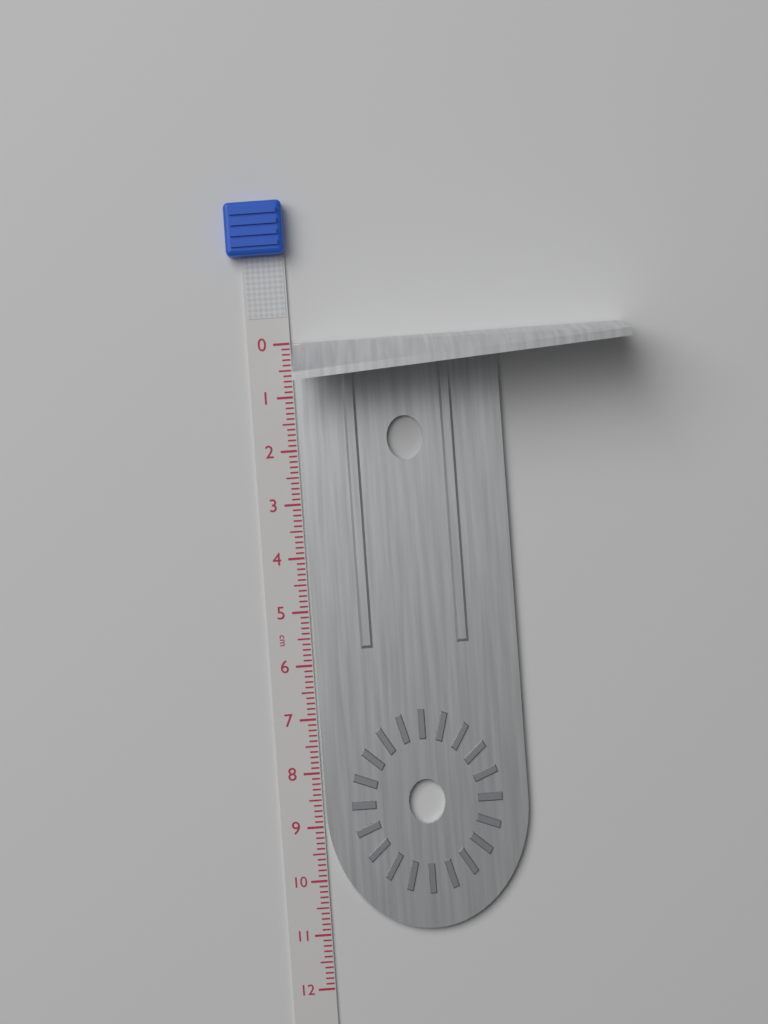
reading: 11.0 cm
